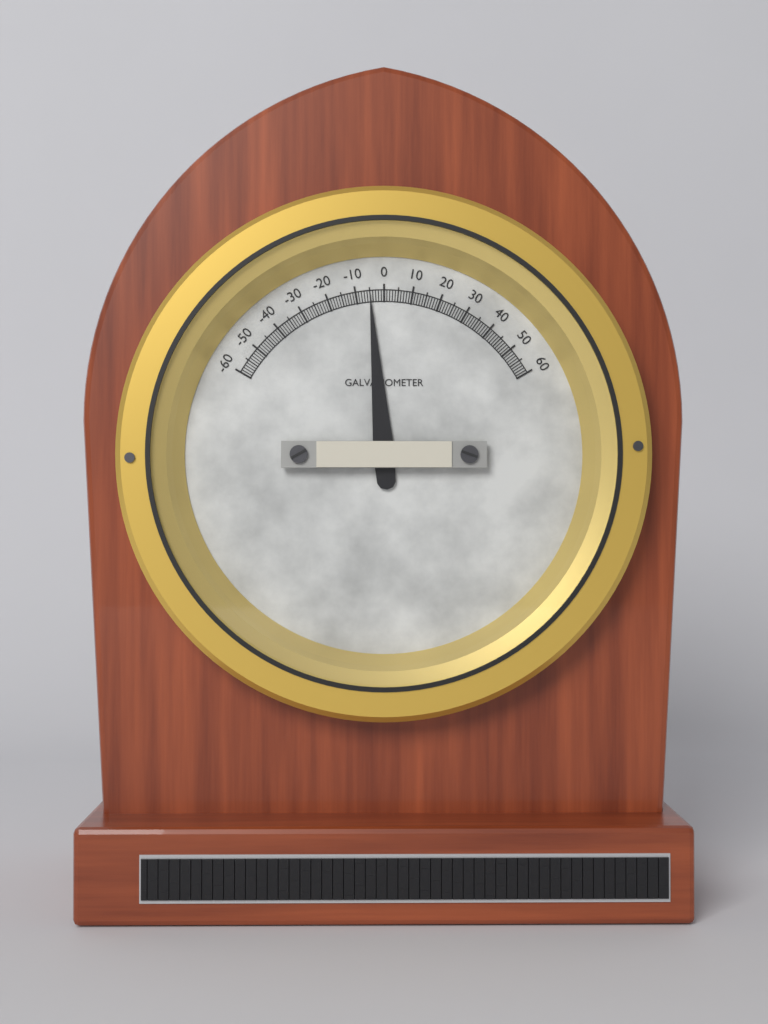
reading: -5 (no unit)
